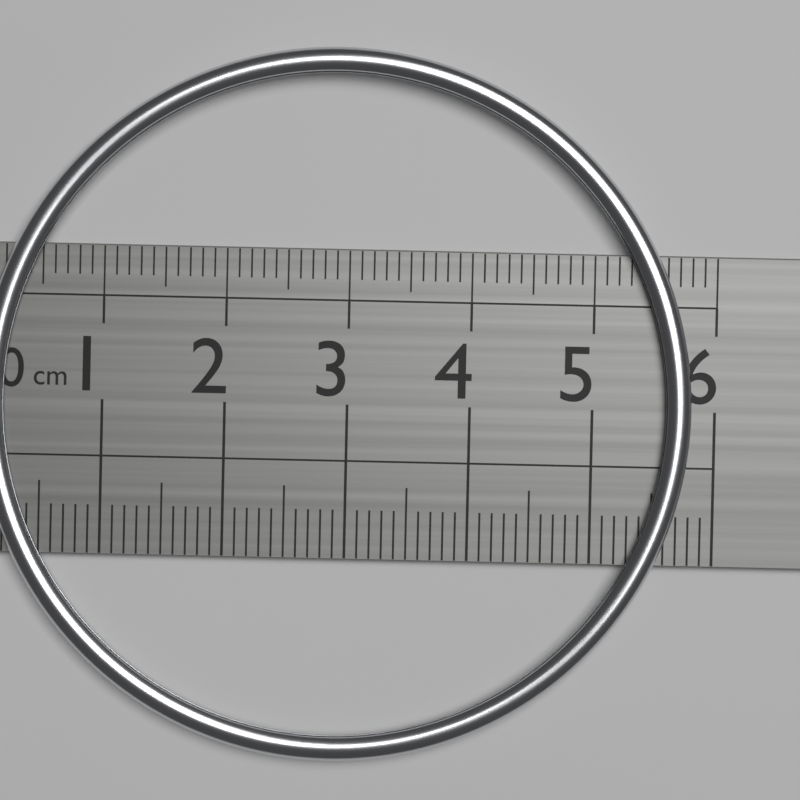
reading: 5.8 cm
